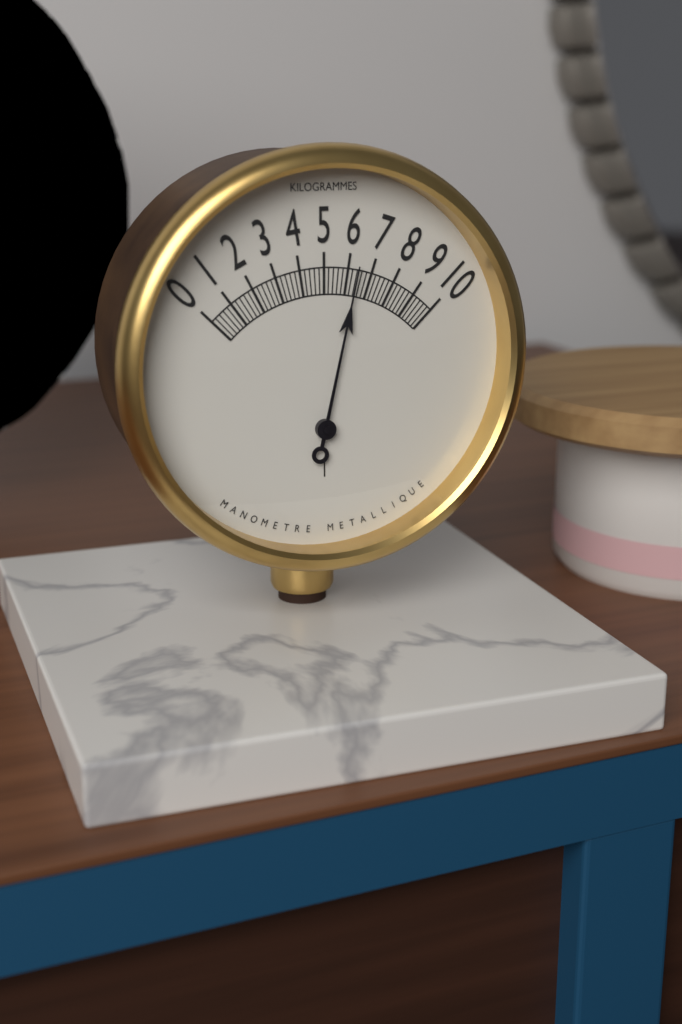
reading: 6.4 kg
